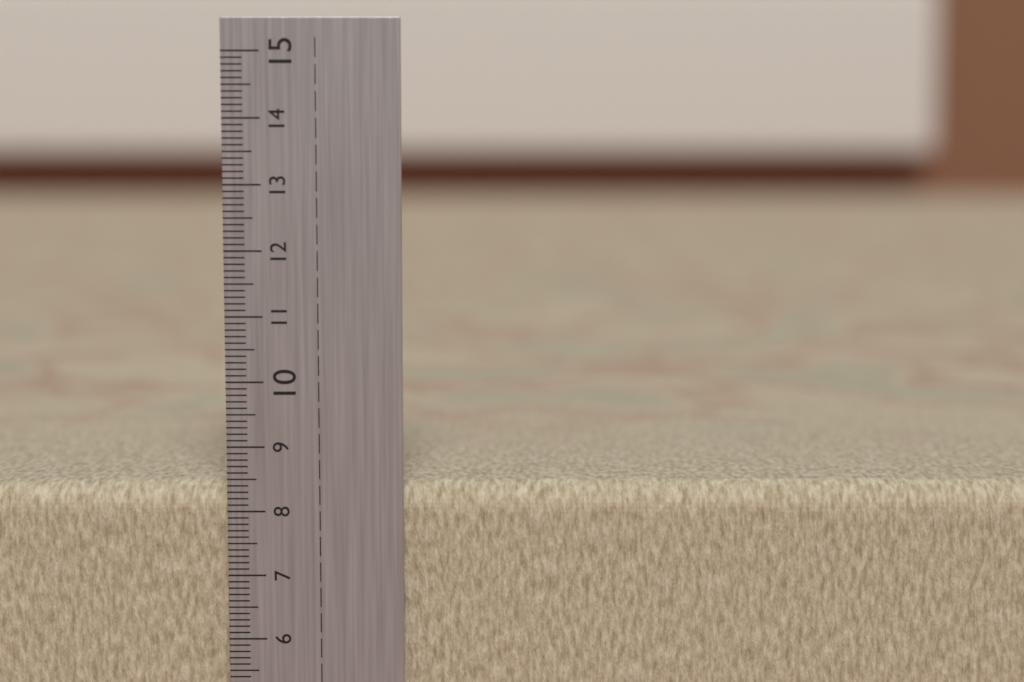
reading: 8.4 cm
